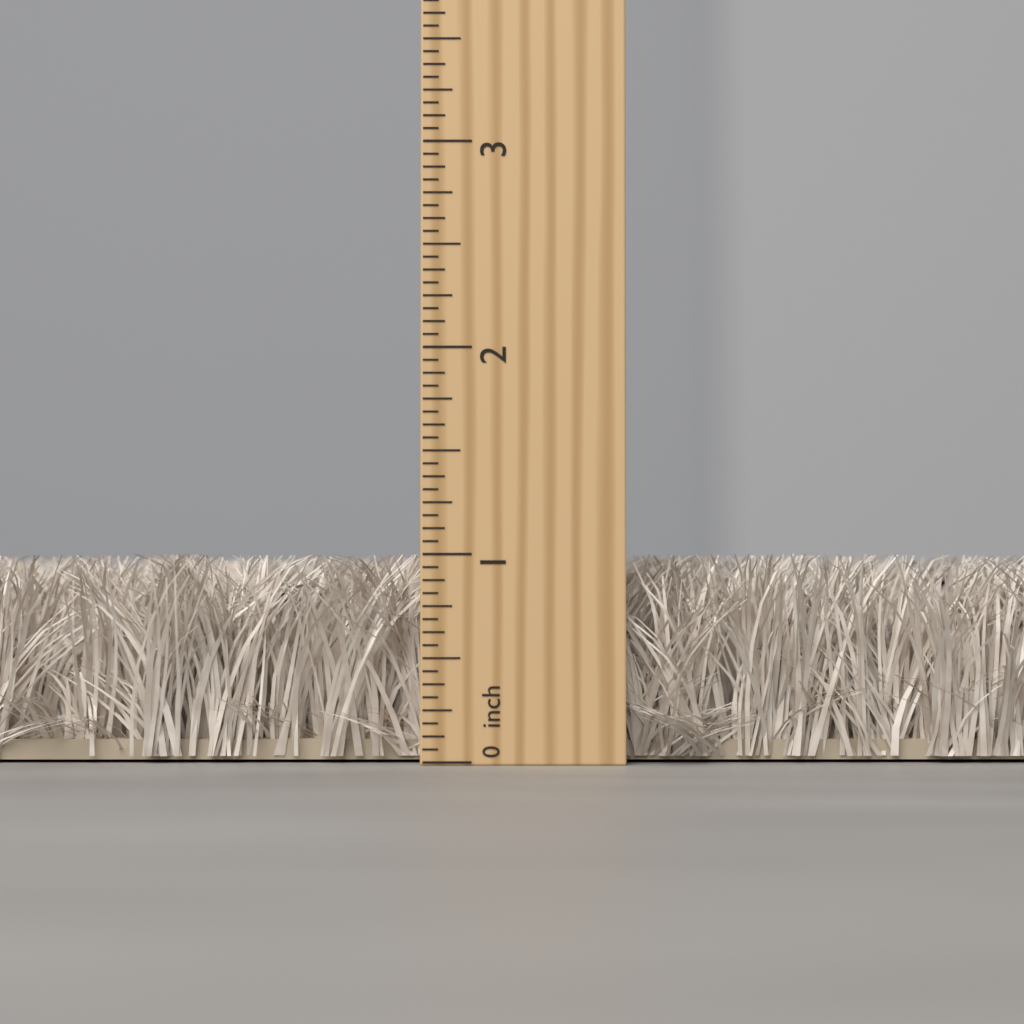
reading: 1.0000 inch
